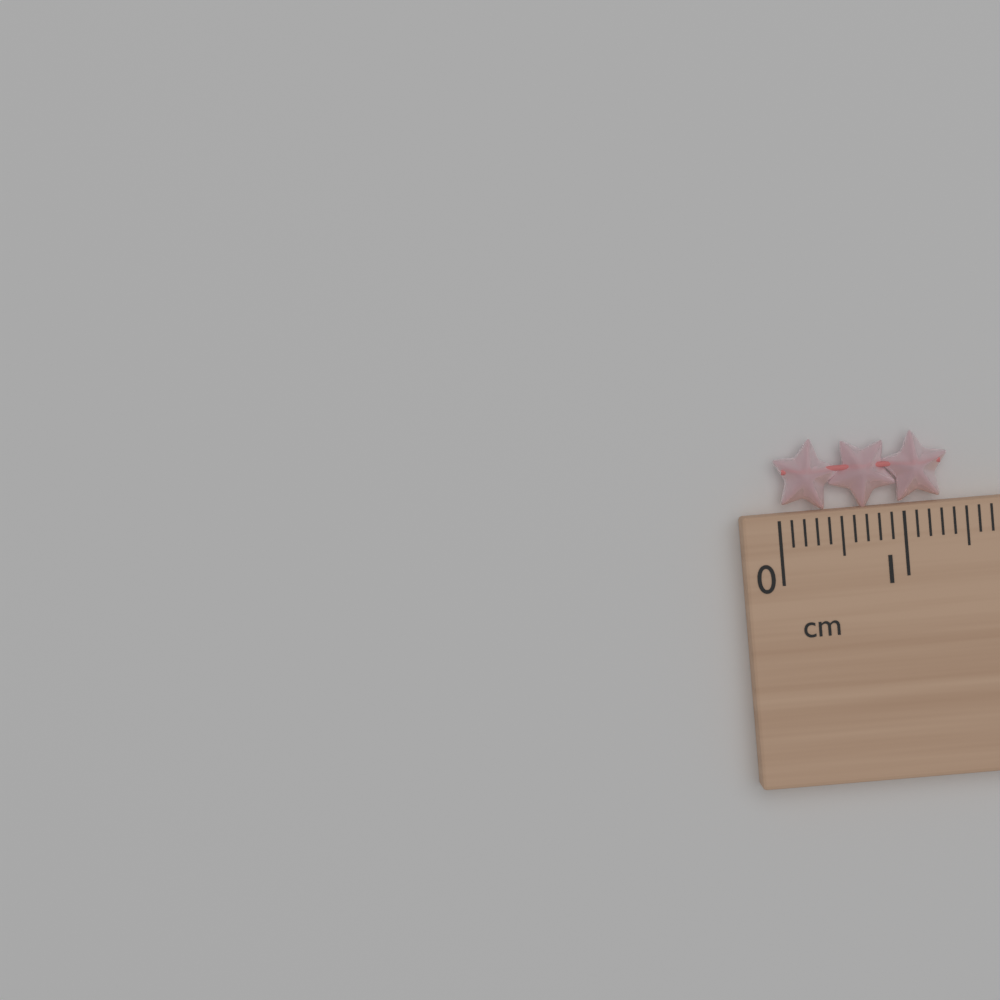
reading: 1.4 cm
